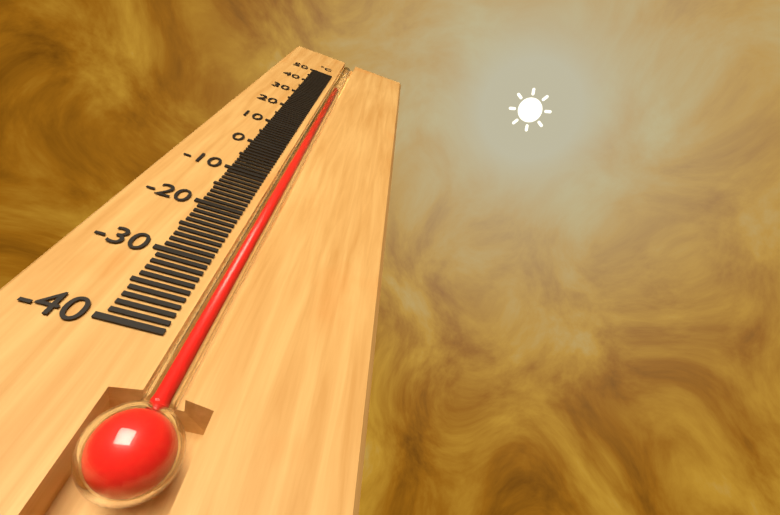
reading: 40 °C
